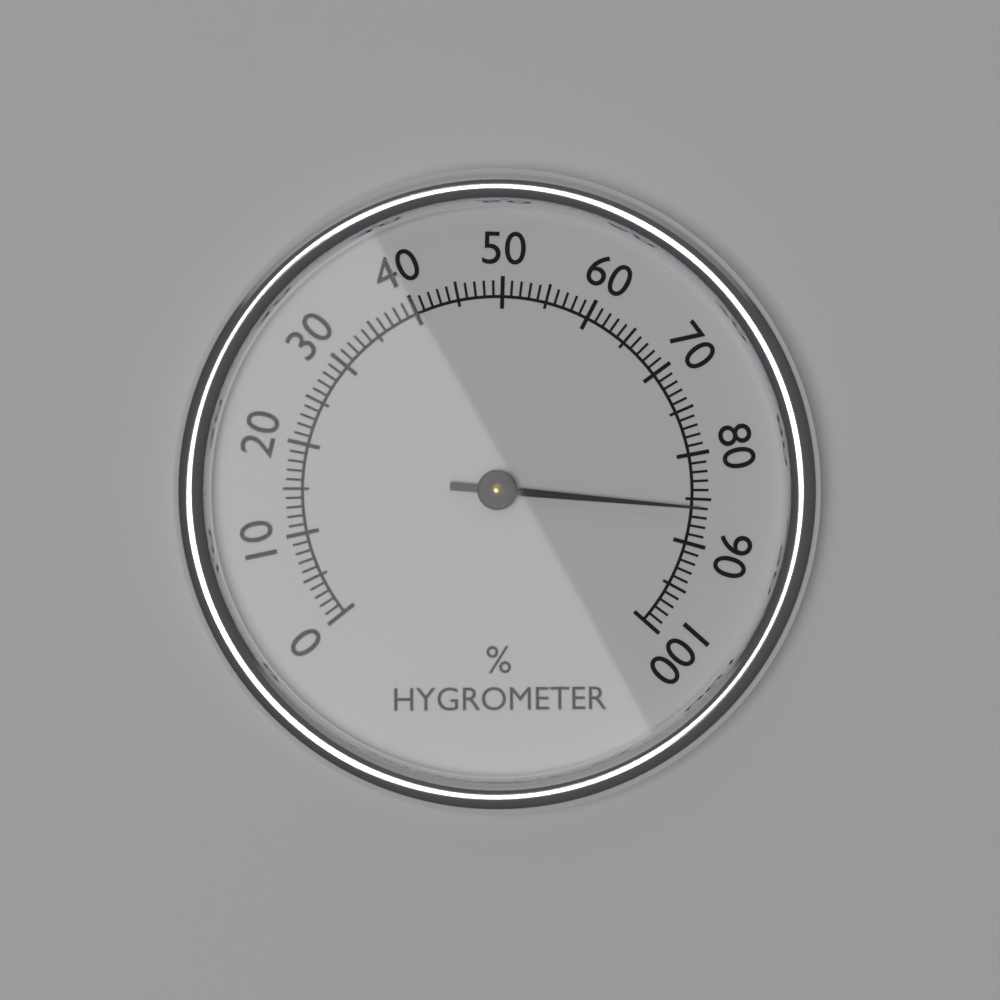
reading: 86 %
